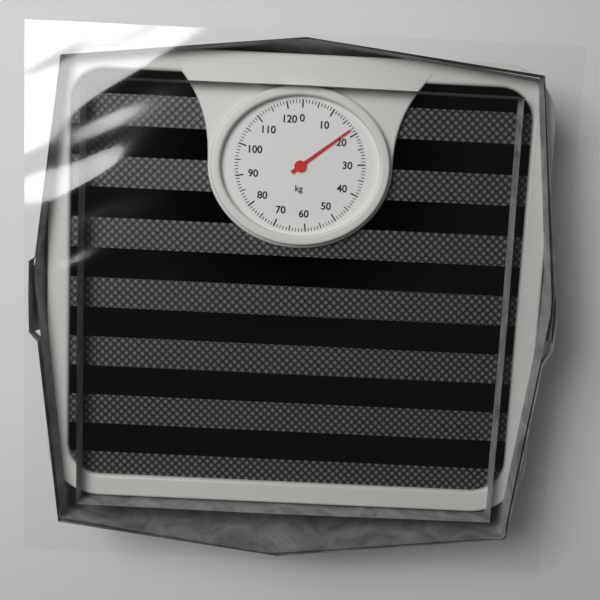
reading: 18 kg
